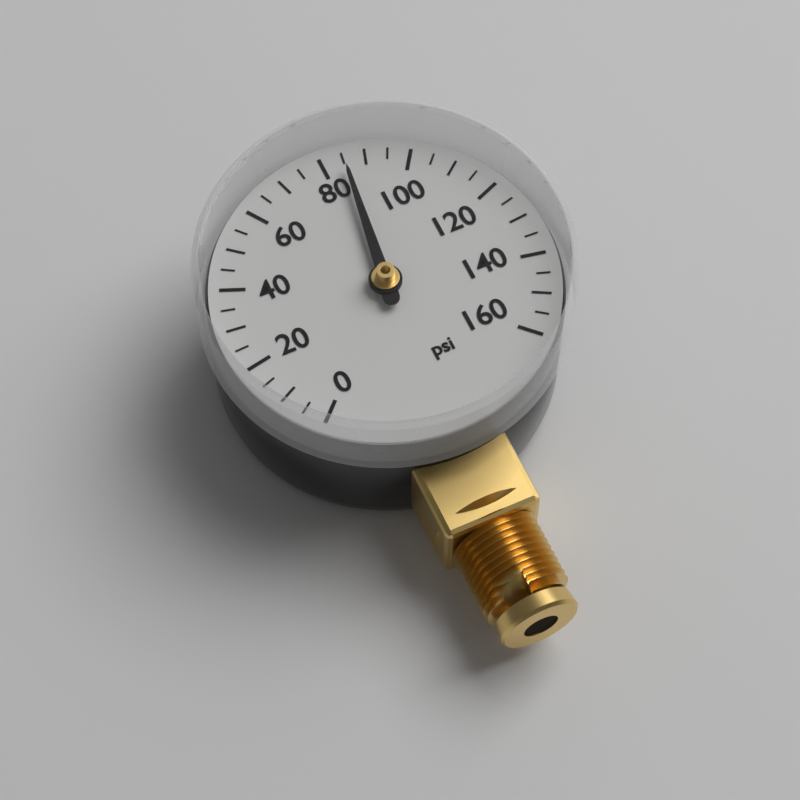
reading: 85 psi
